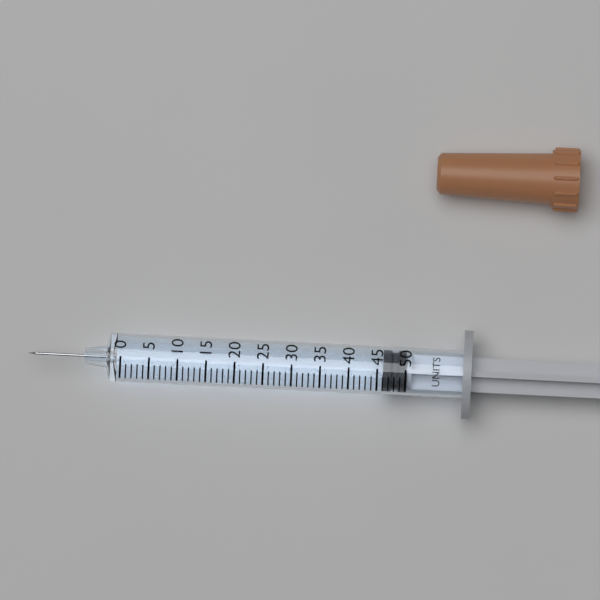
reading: 46 units
